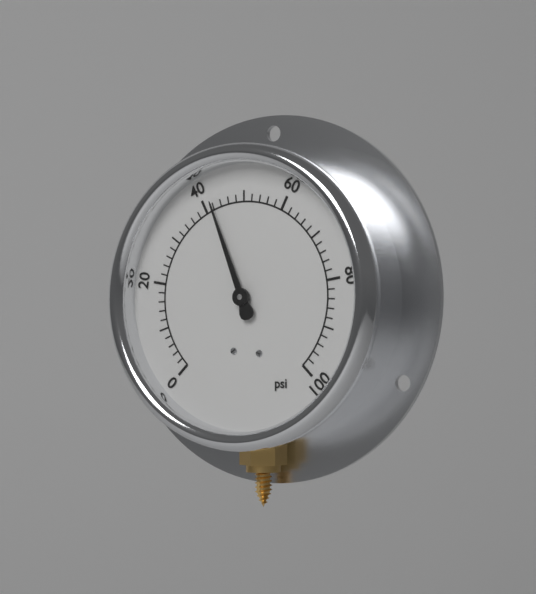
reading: 42 psi
